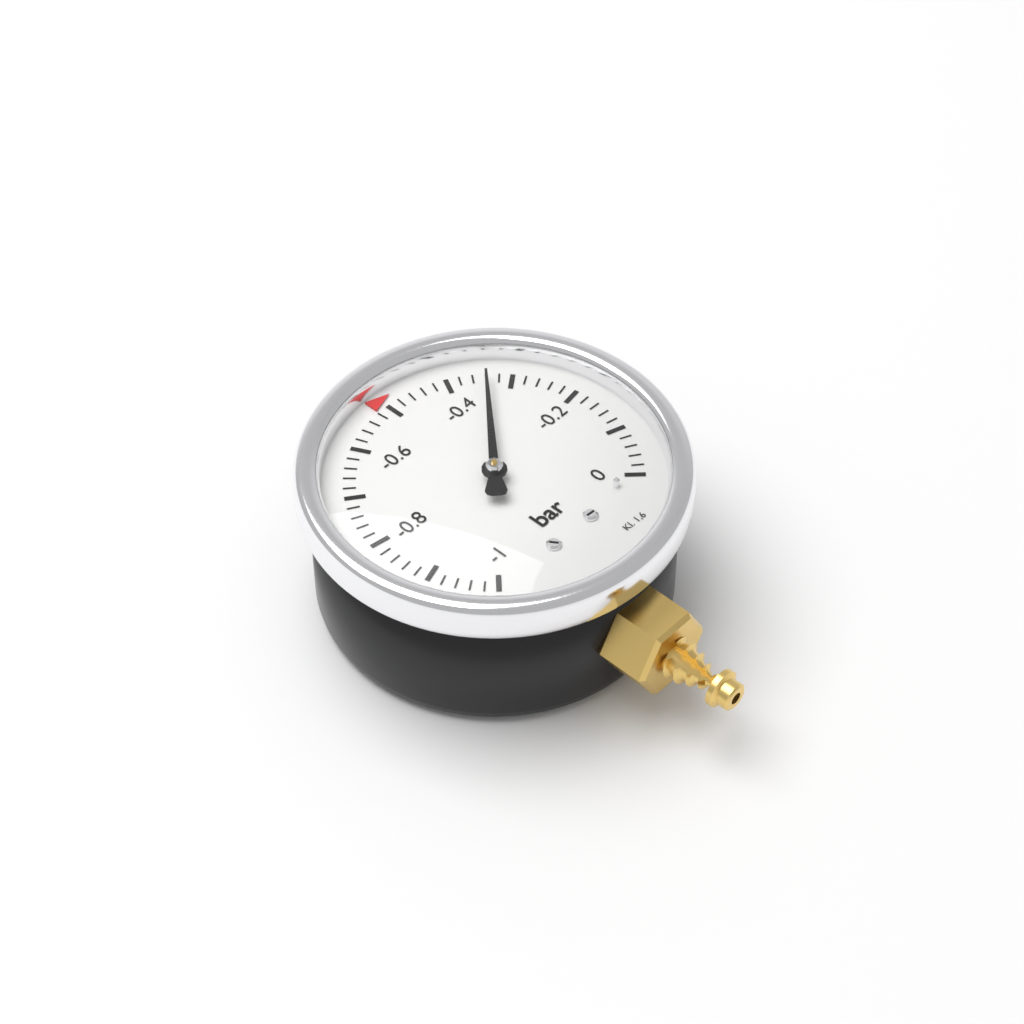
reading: -0.34 bar
